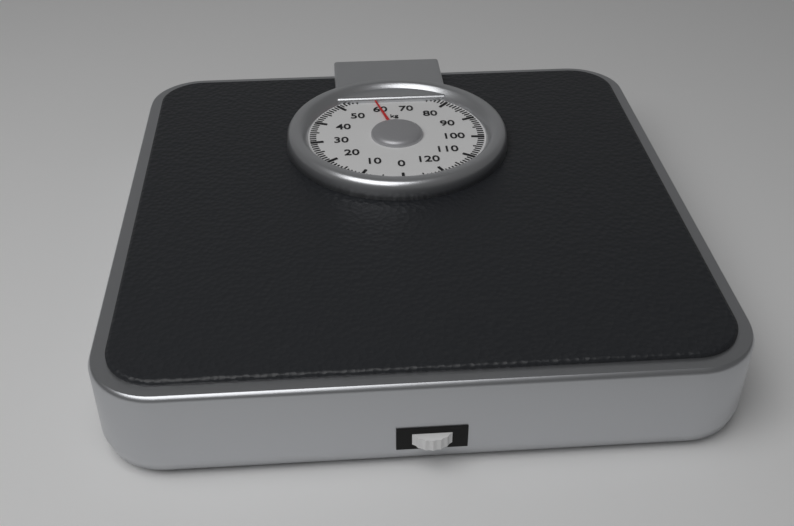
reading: 60 kg
